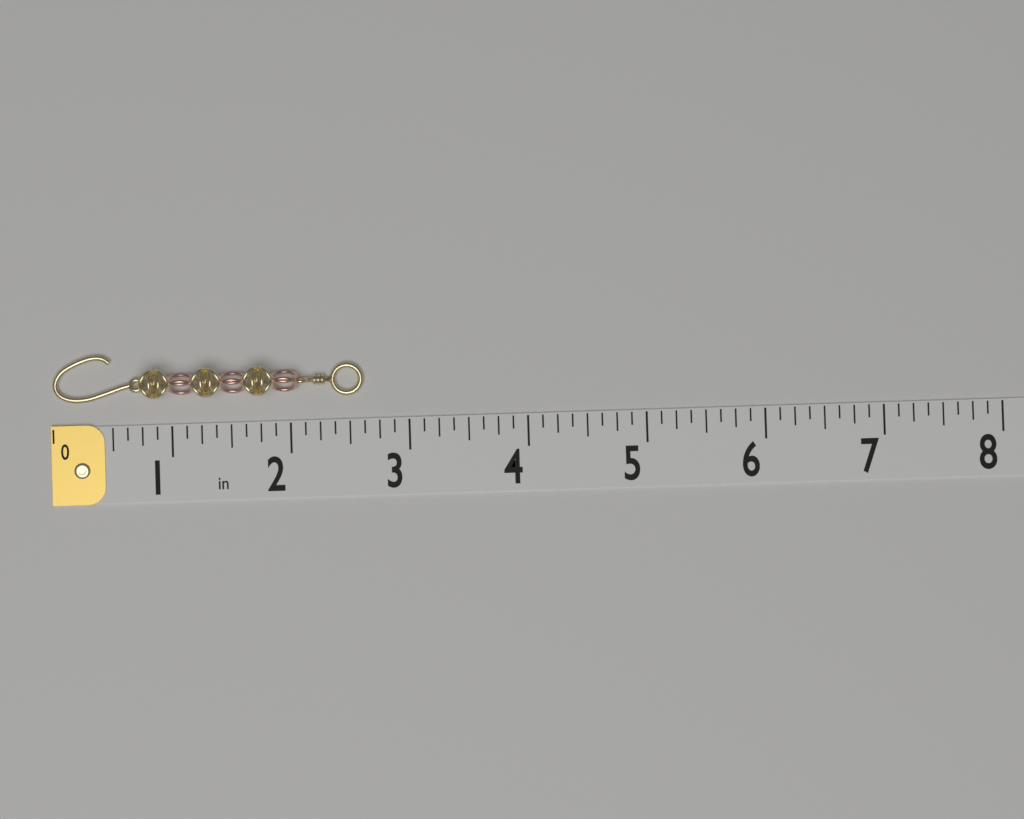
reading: 2.625 in
